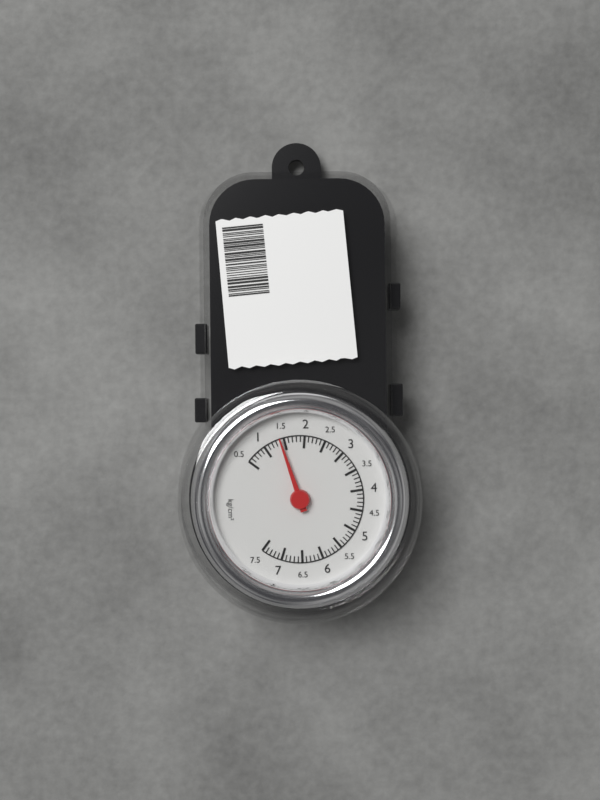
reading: 1.4 kg/cm²
